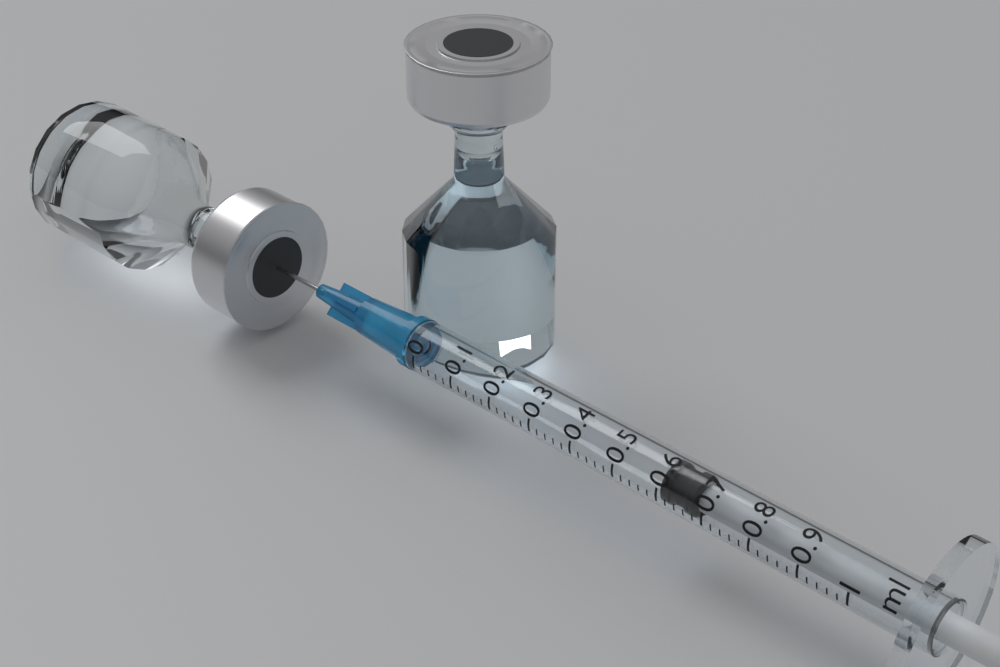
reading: 0.60 ml
